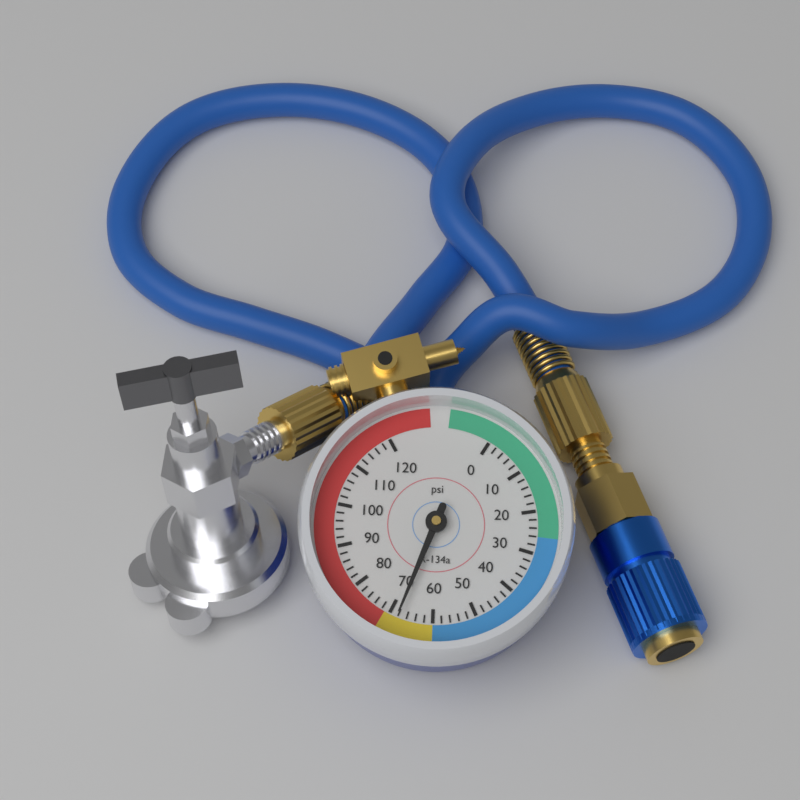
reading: 68 psi
